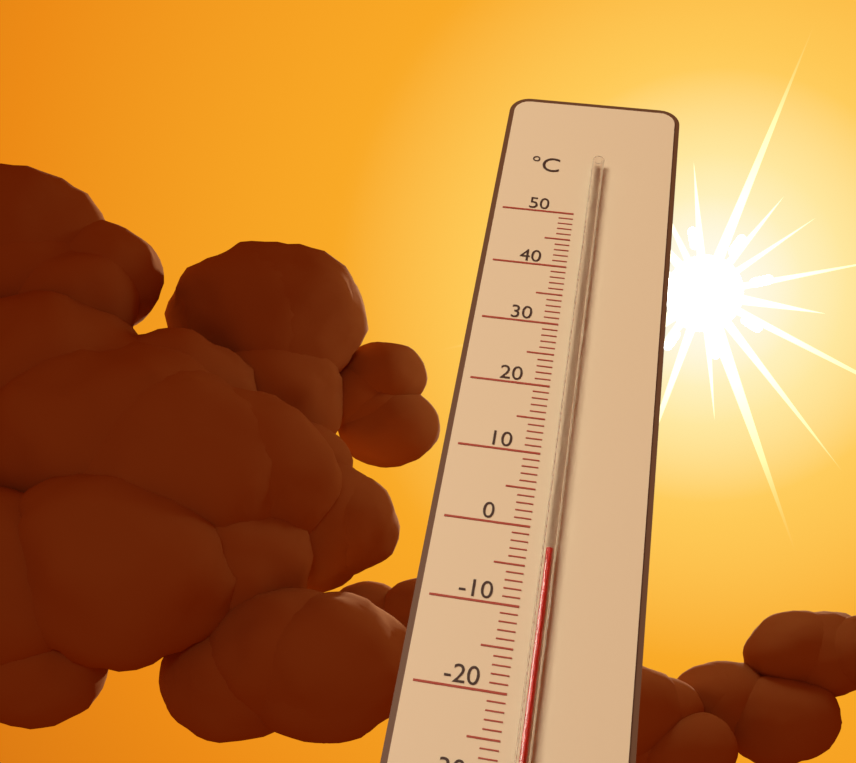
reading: -3 °C
